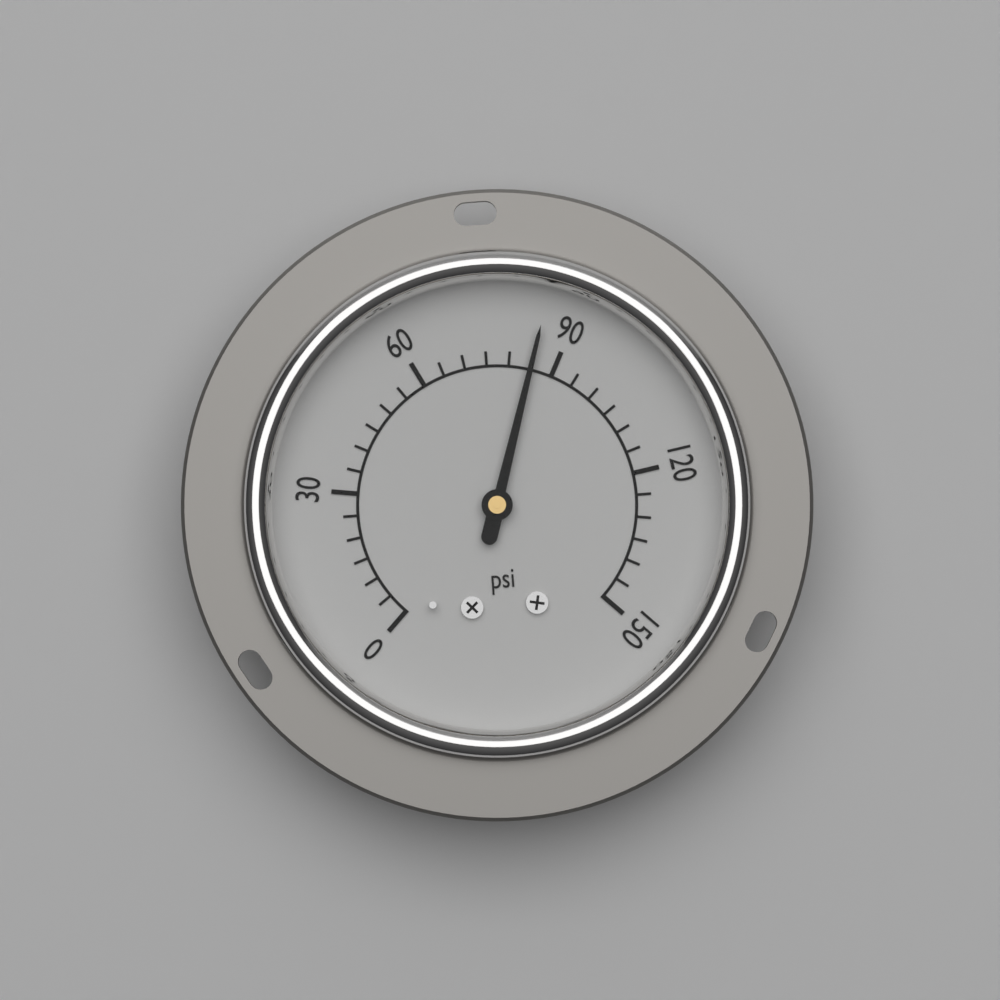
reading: 85 psi
